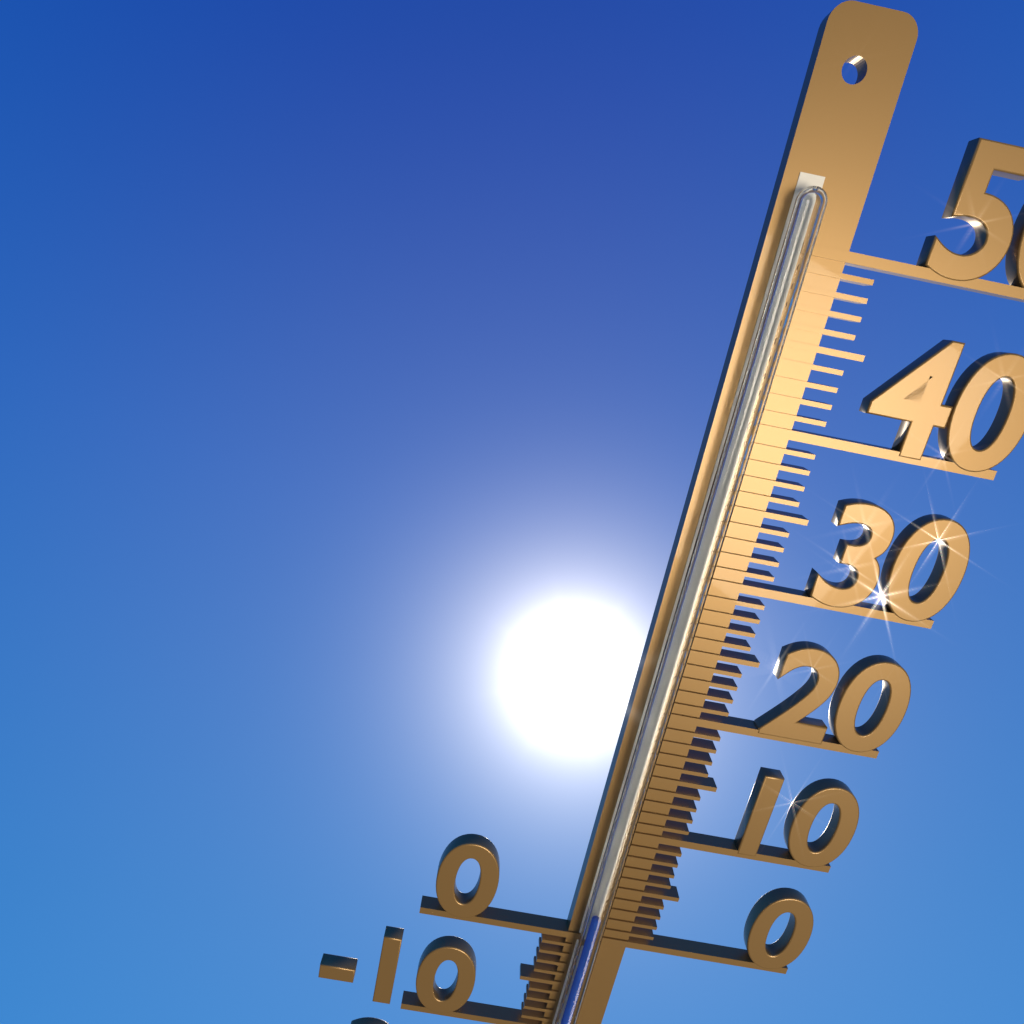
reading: 3 °C
